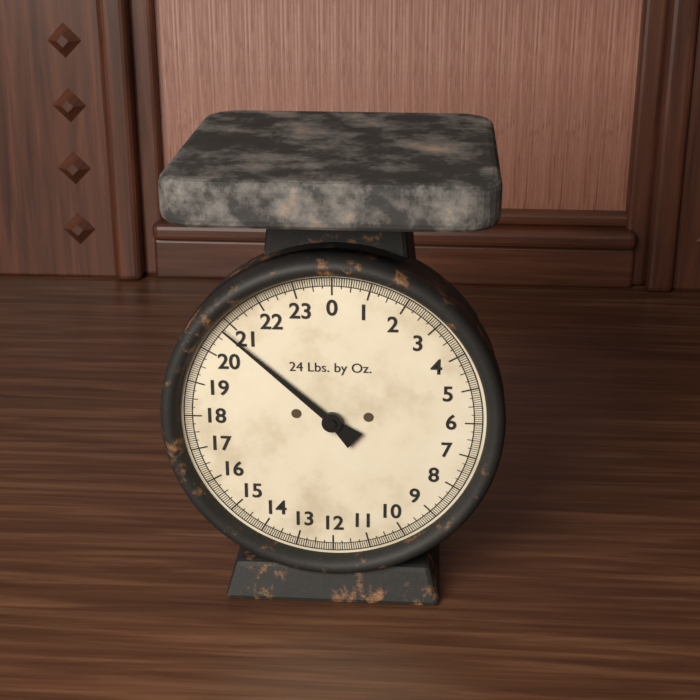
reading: 20.7500 lb
